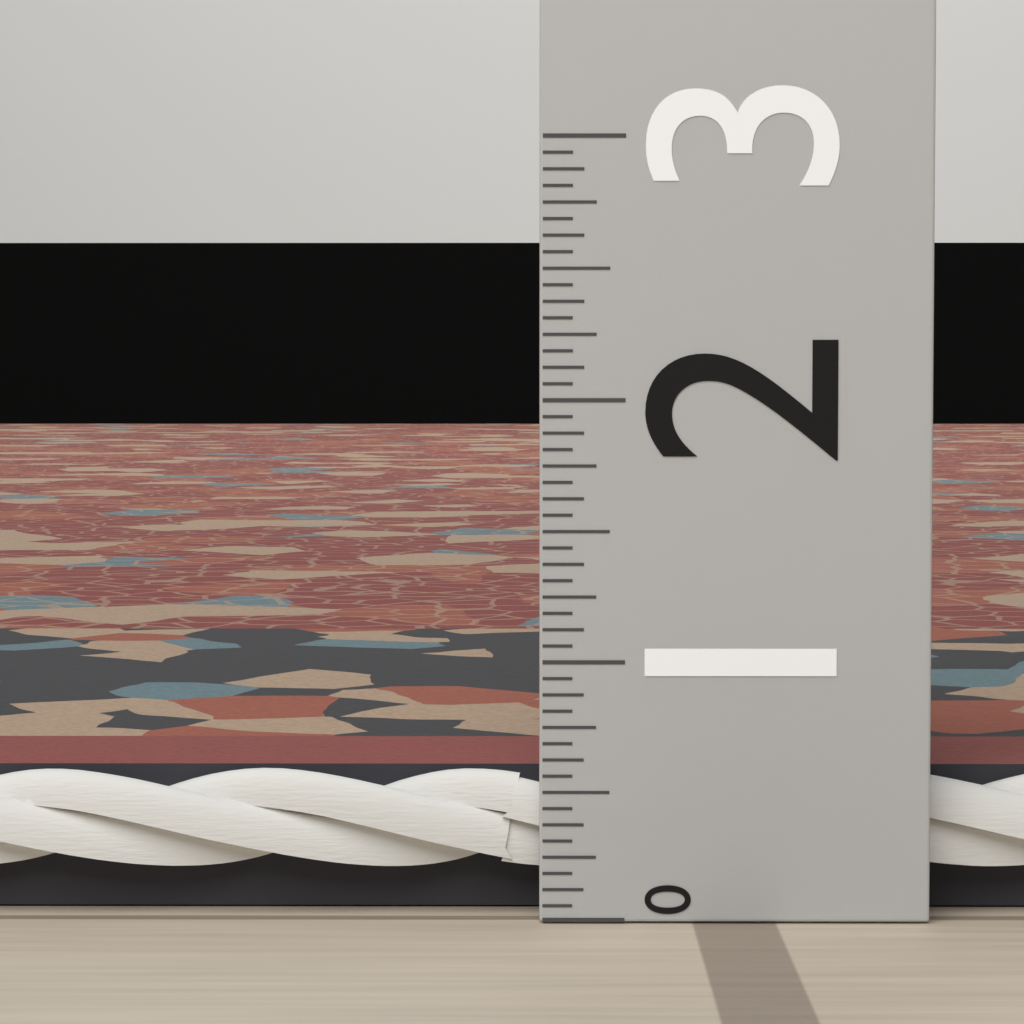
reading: 0.5625 (no unit)
